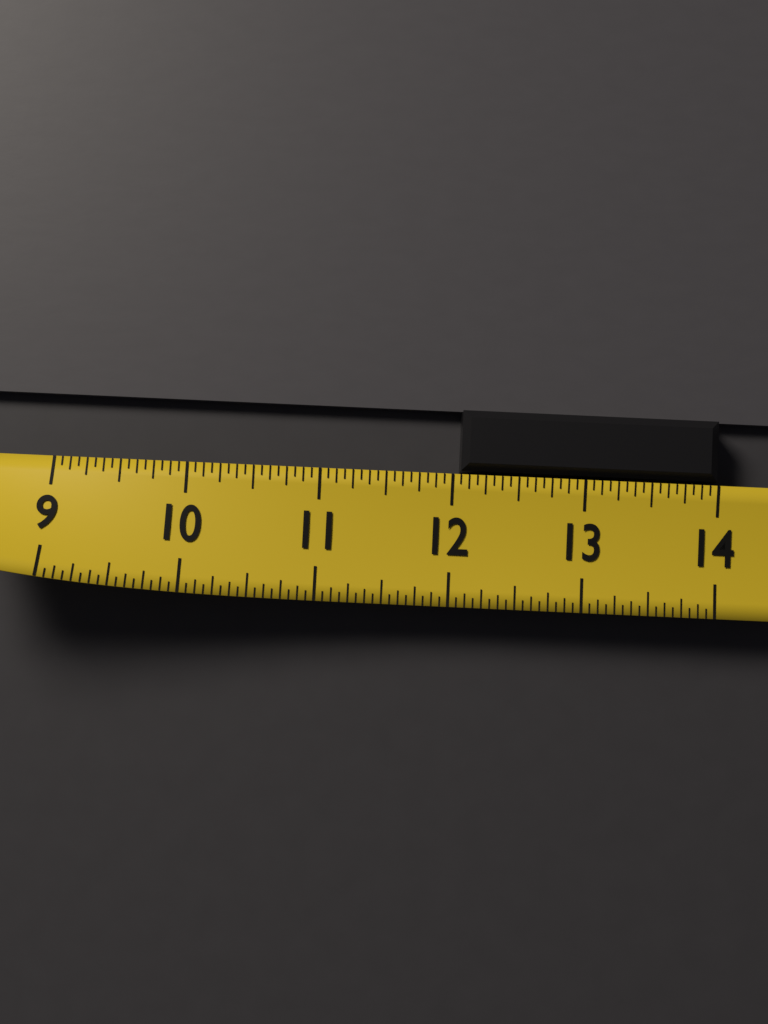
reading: 12.0625 (no unit)
